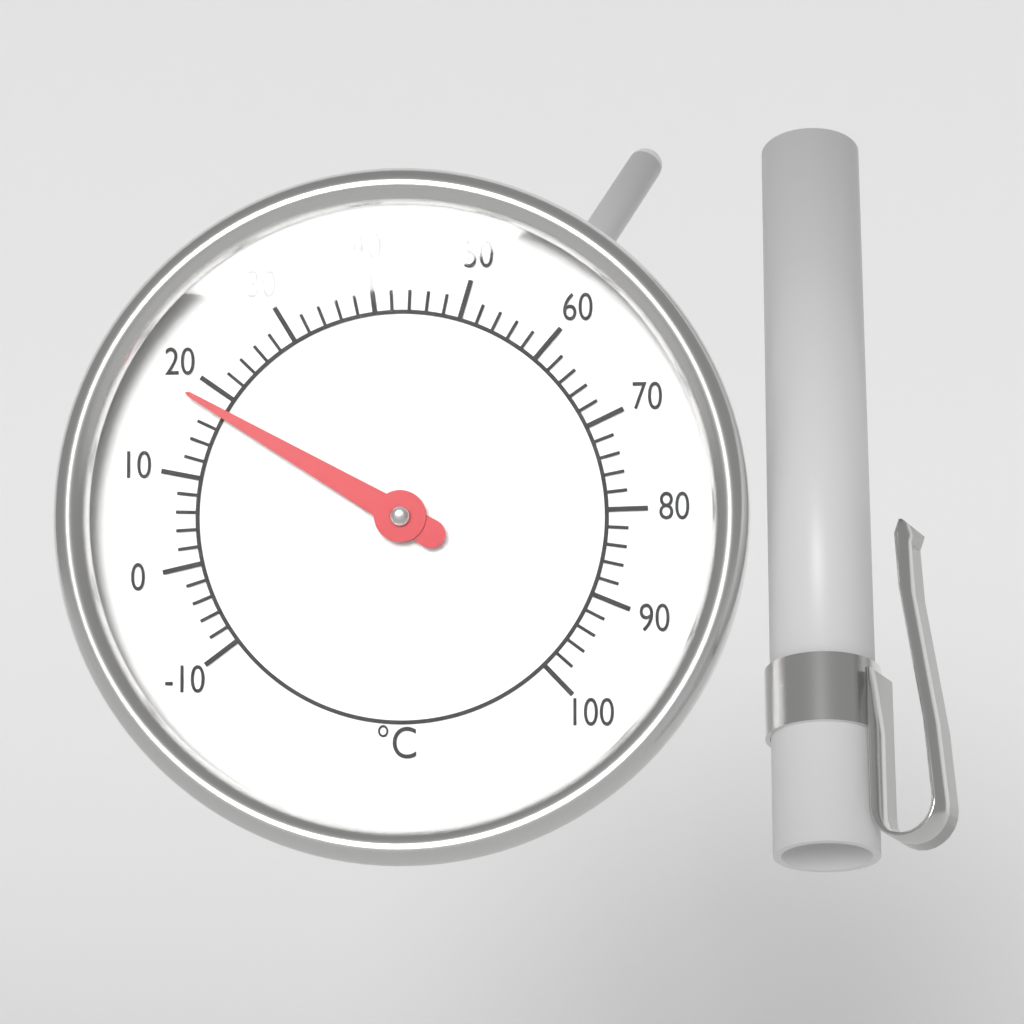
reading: 18 °C
